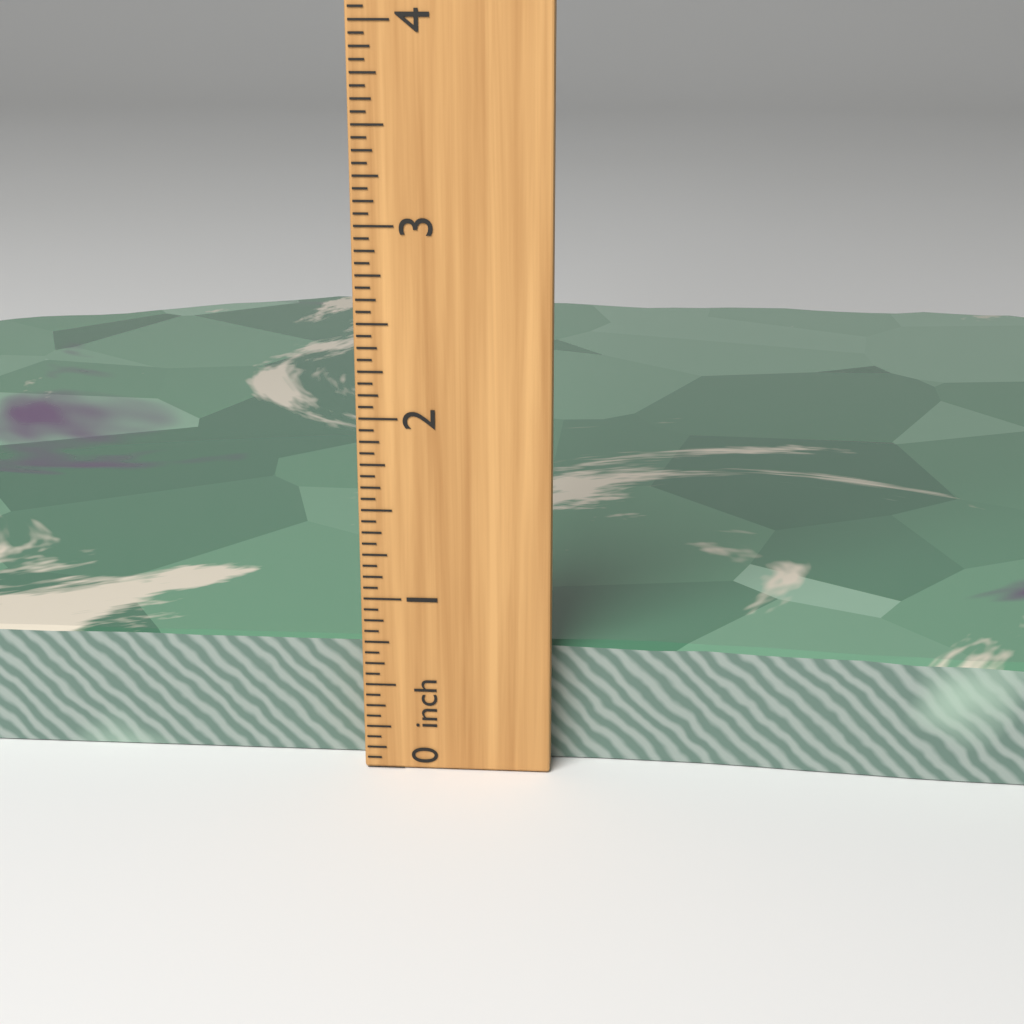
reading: 0.6875 inch
